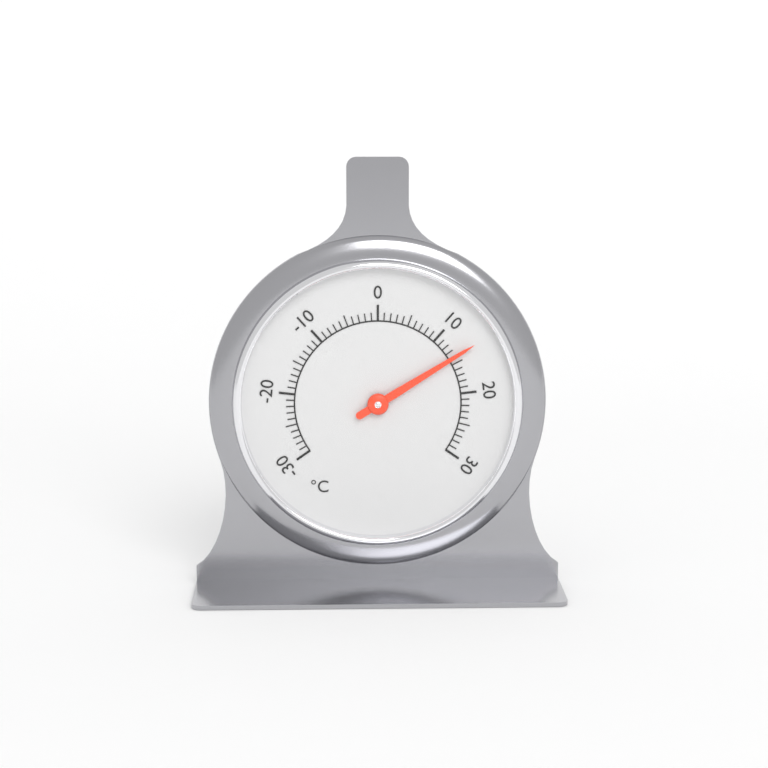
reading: 14 °C
